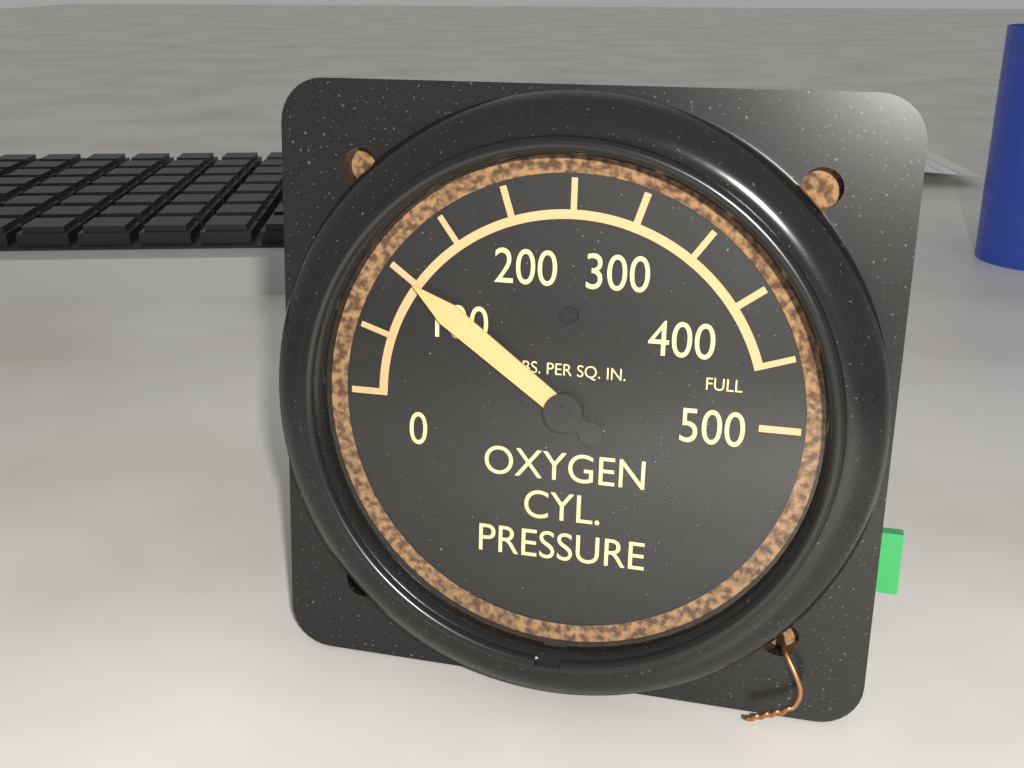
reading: 100 psi
